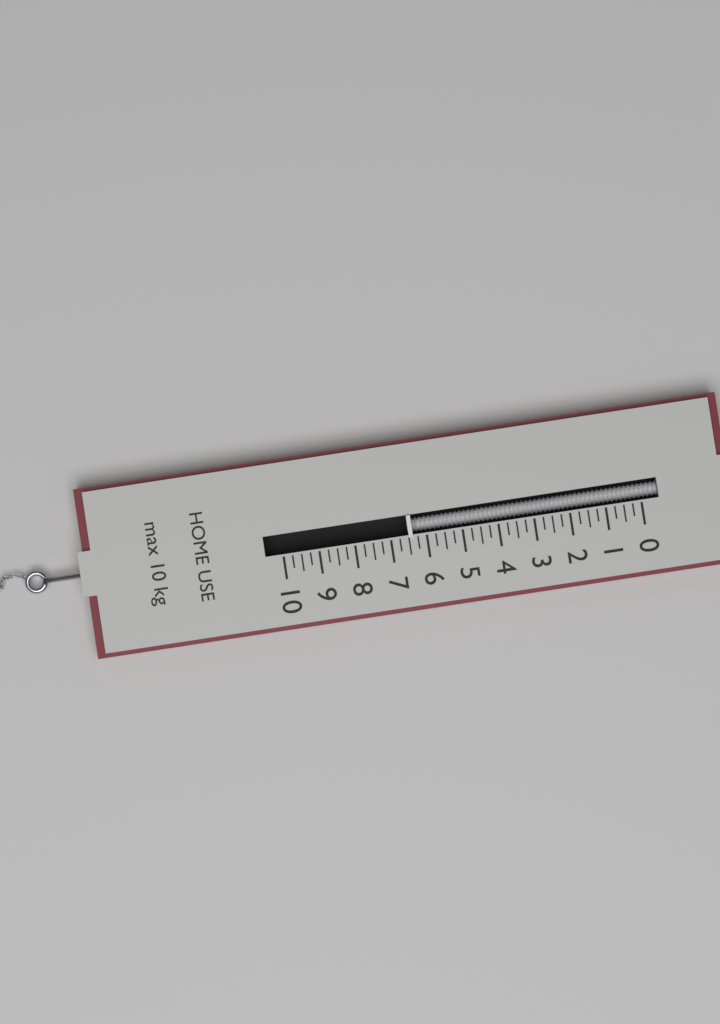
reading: 6.50 kg
